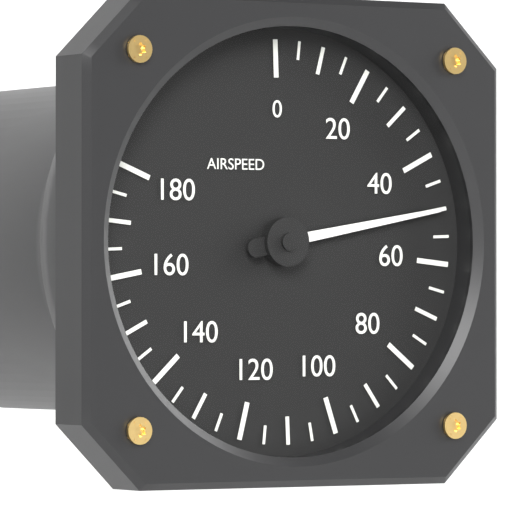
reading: 50 (no unit)
